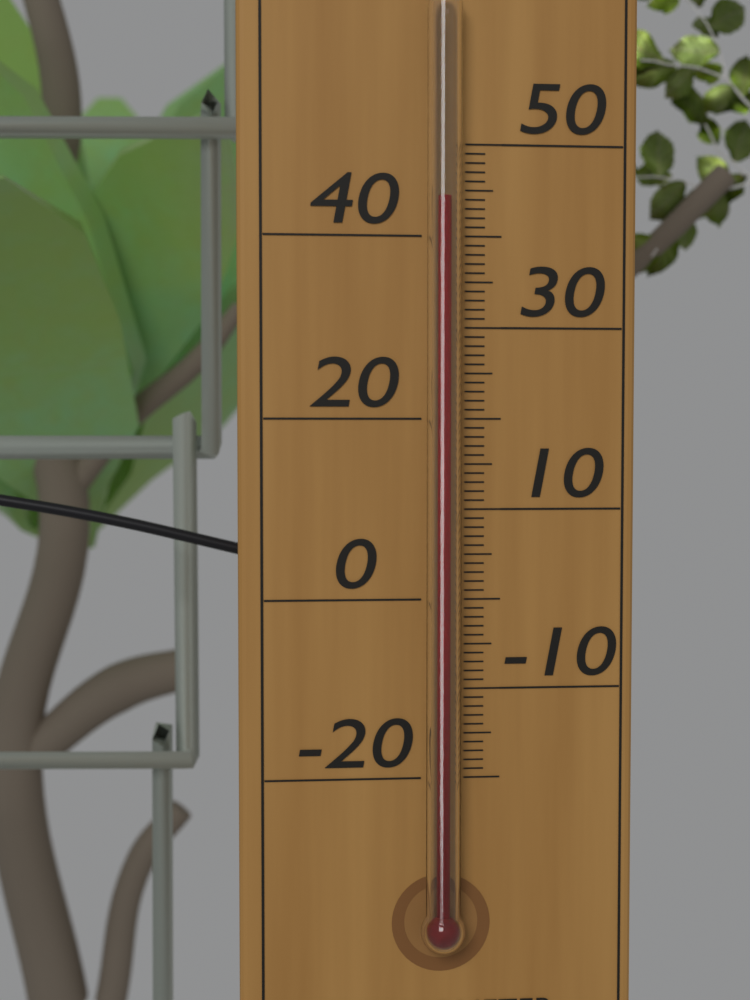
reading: 44 °C
